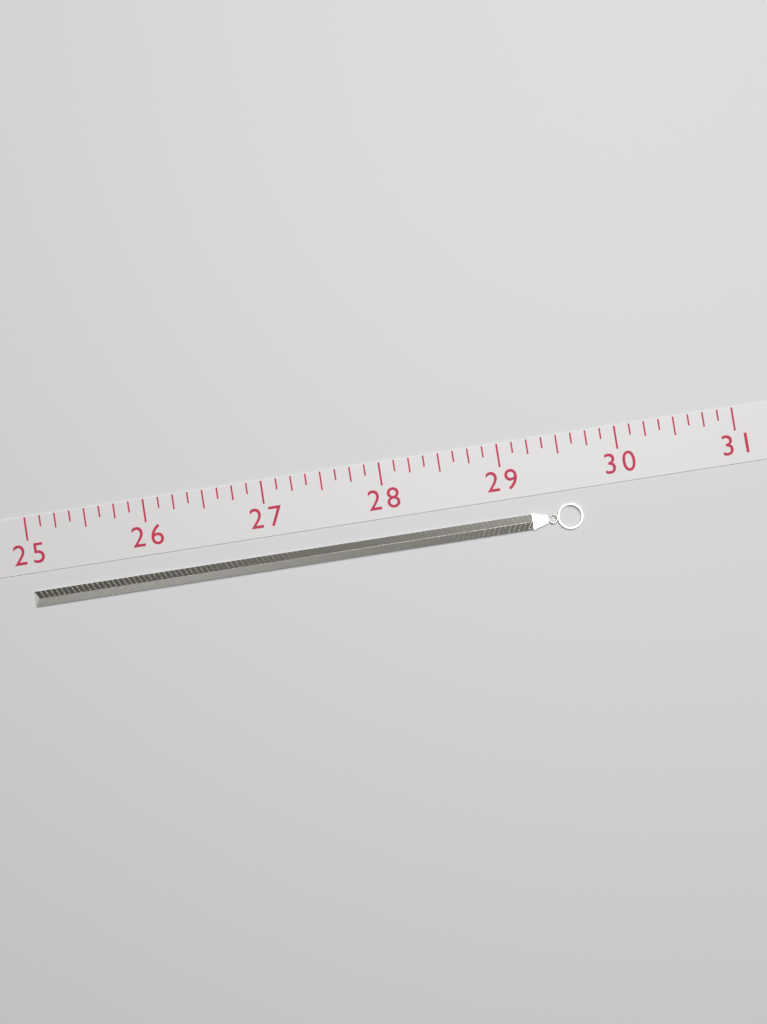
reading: 29.625 (no unit)
